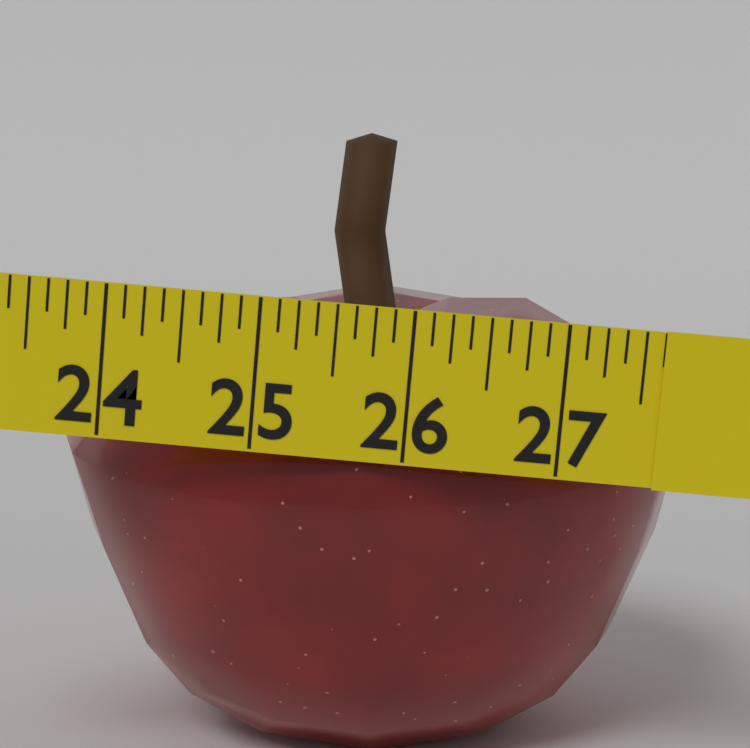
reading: 27.625 in
